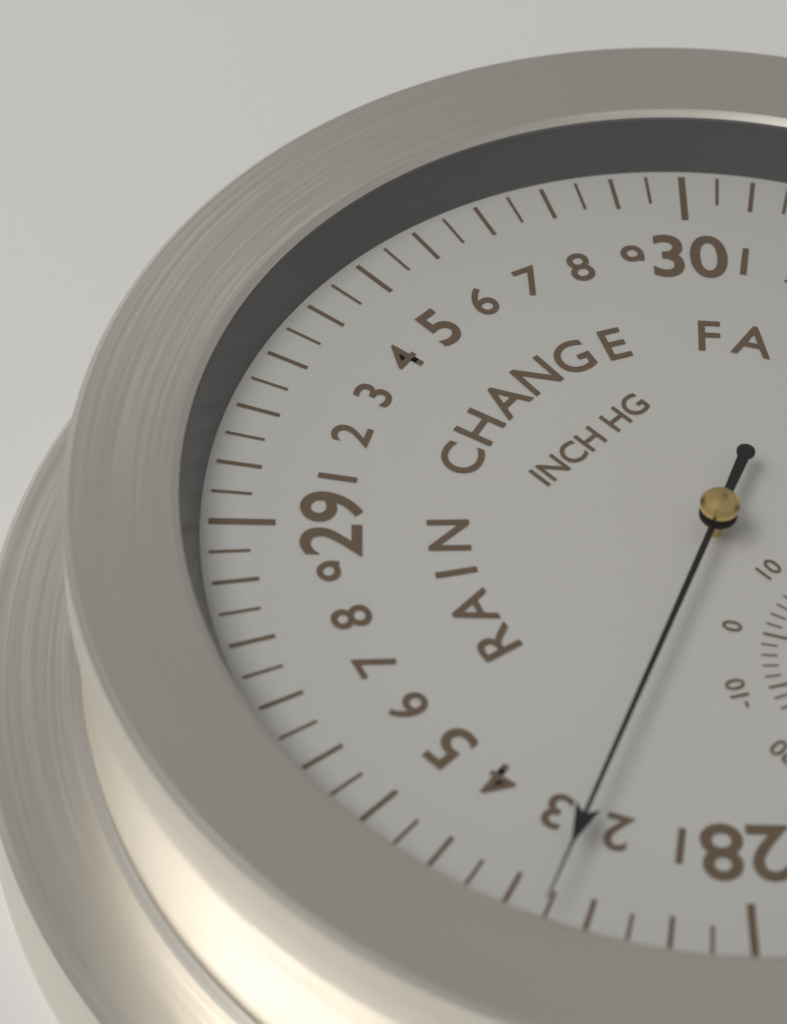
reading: 28.25 inHg
